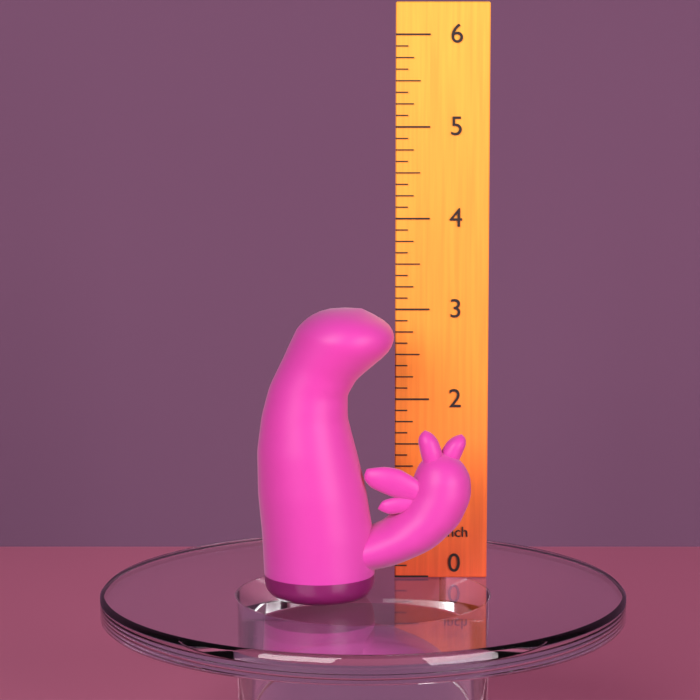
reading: 3.125 inch
